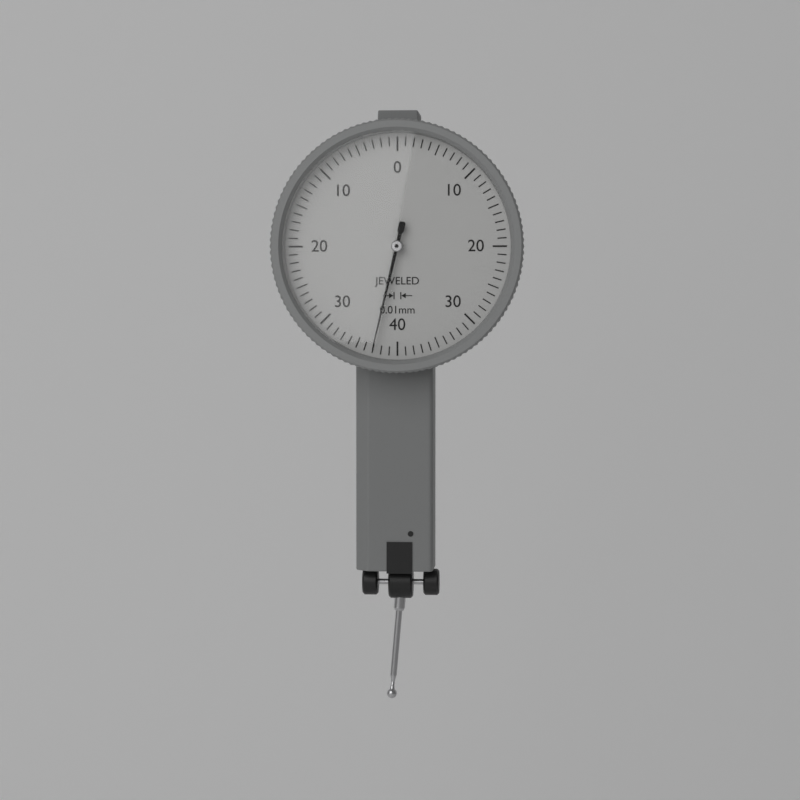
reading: 0.37 mm
